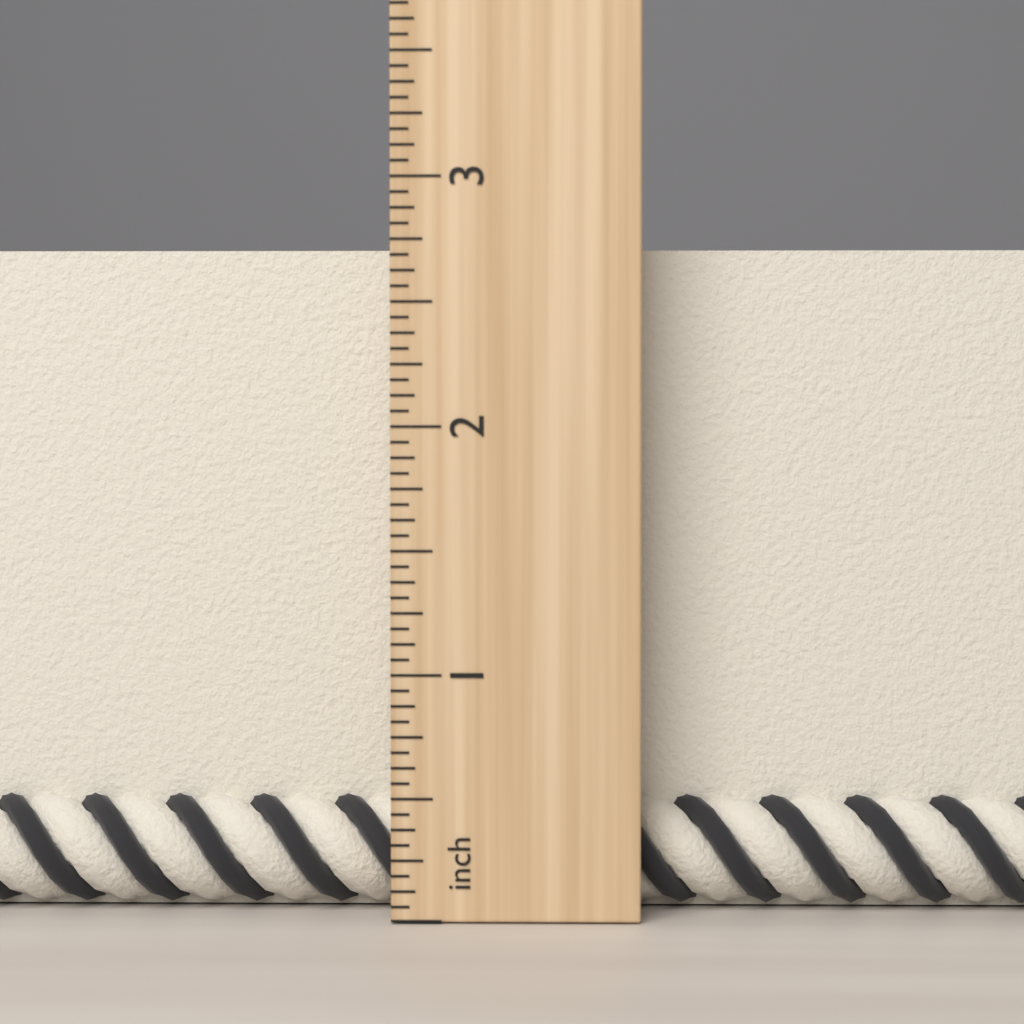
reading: 2.7500 inch
